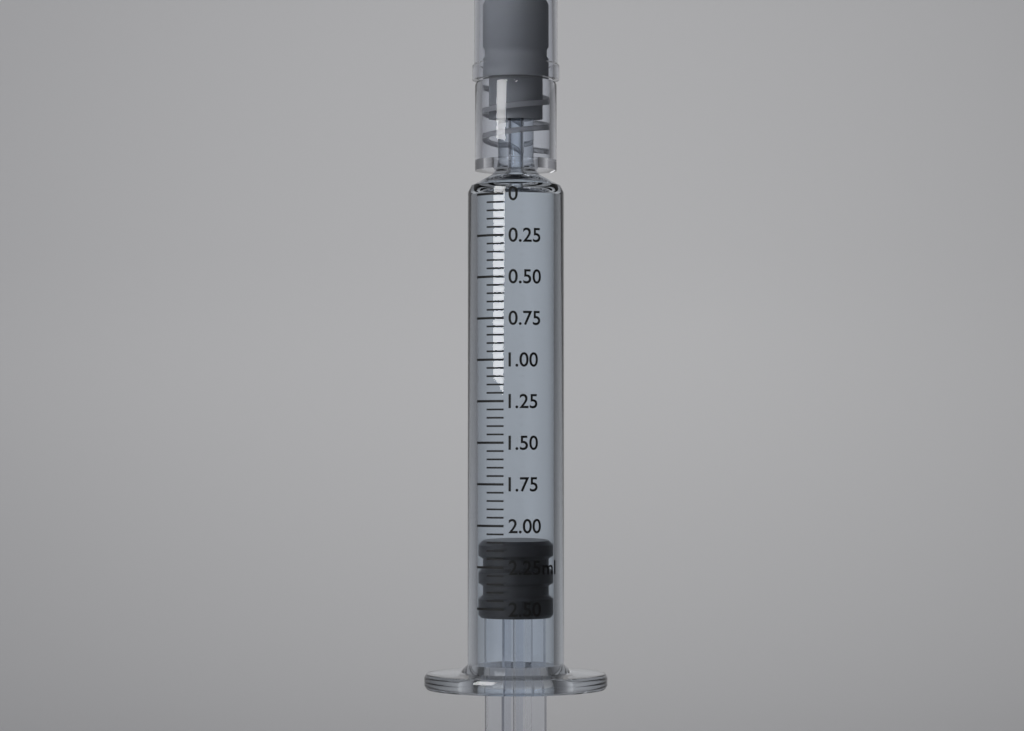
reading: 2.10 ml
